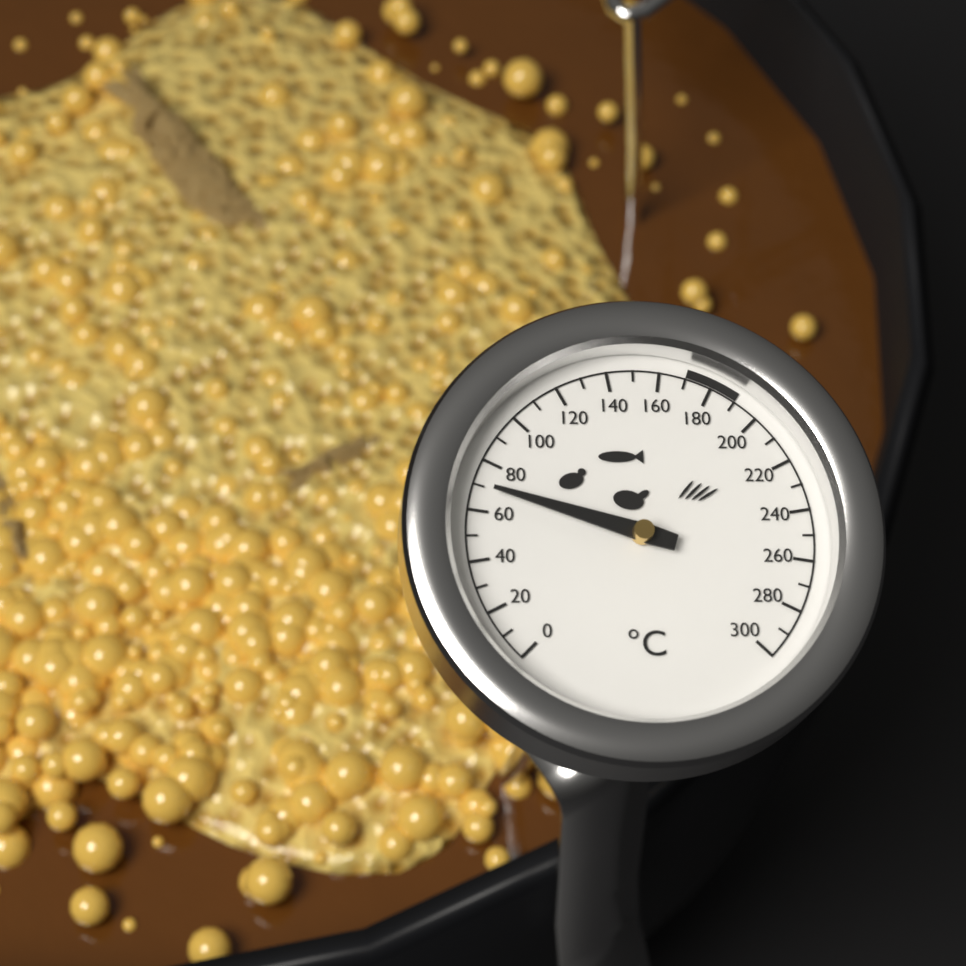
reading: 70 °C
